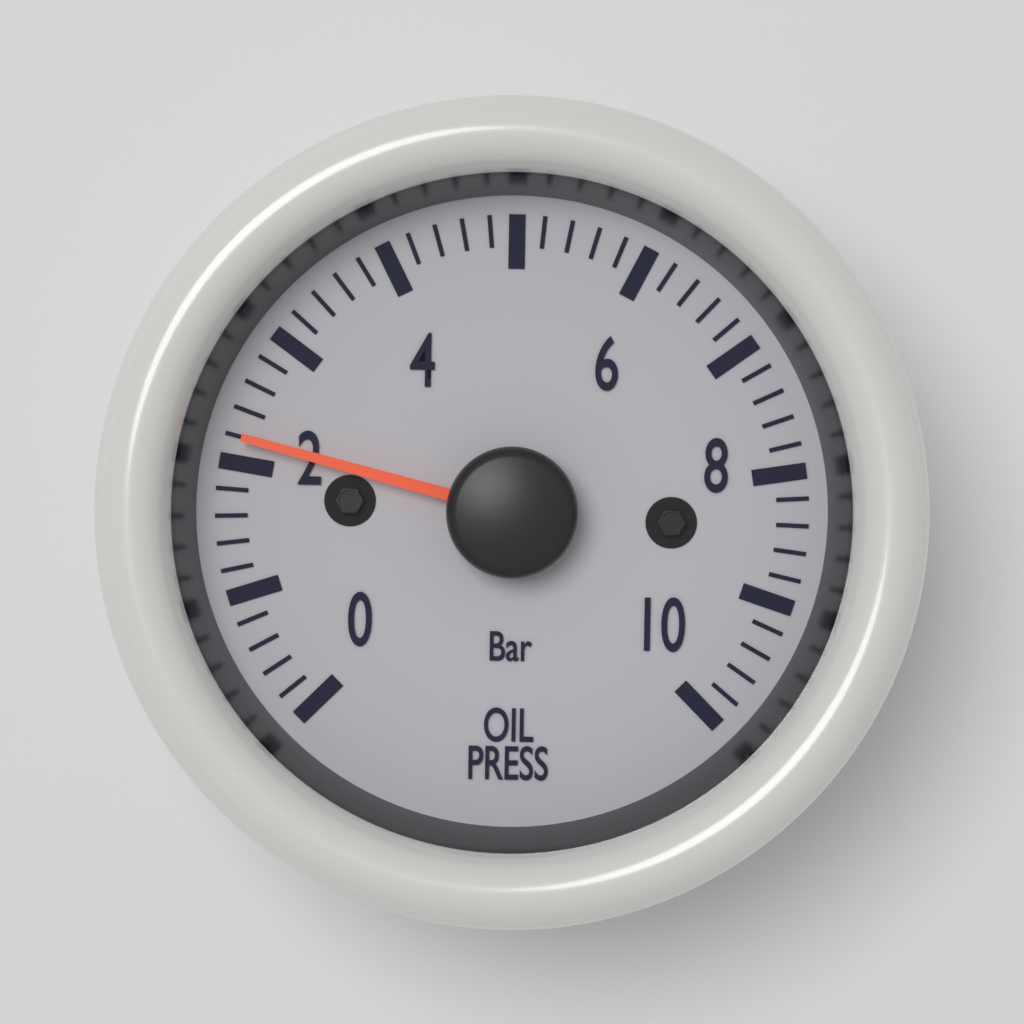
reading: 2.2 bar
